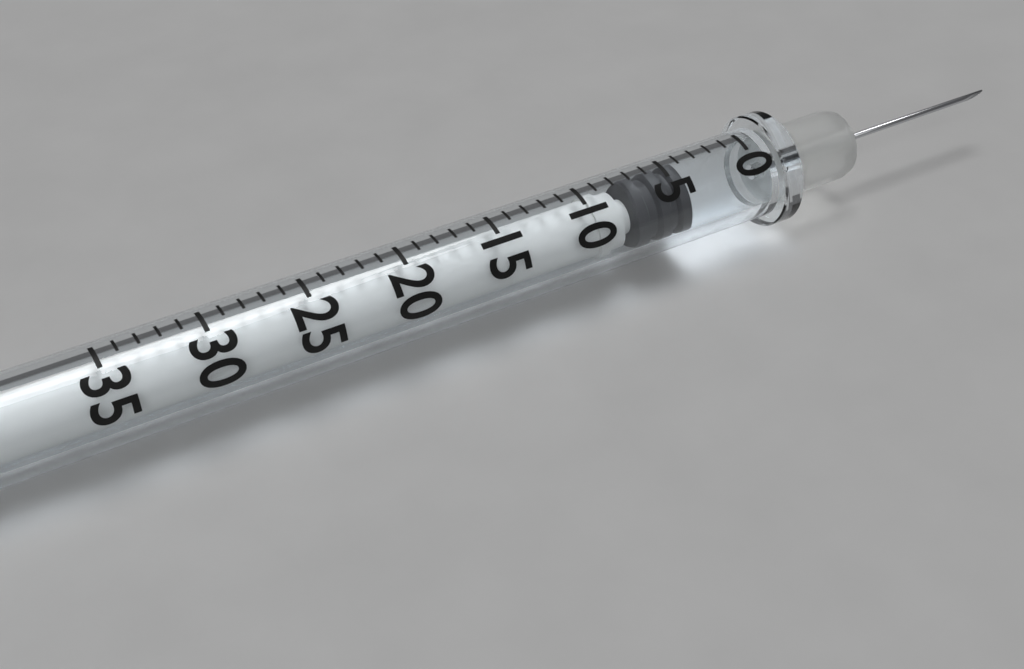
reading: 4 (no unit)
